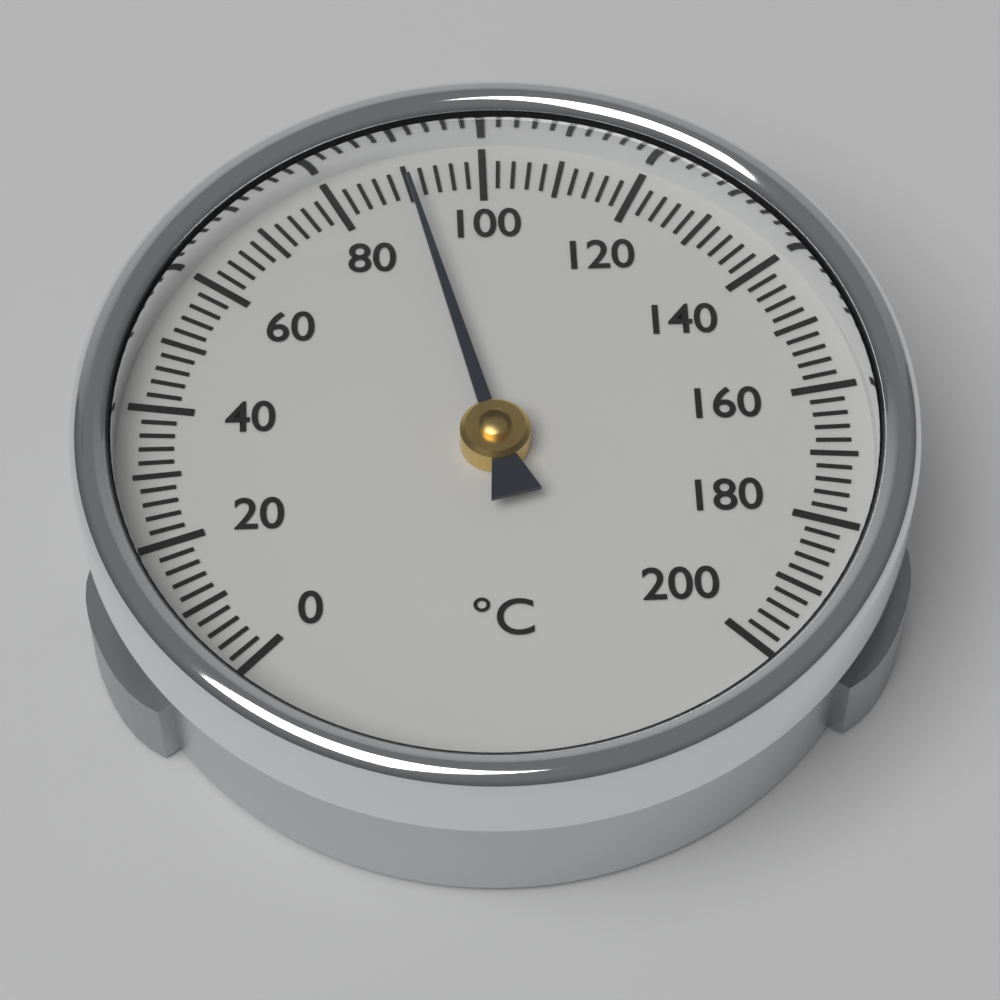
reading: 90 °C
